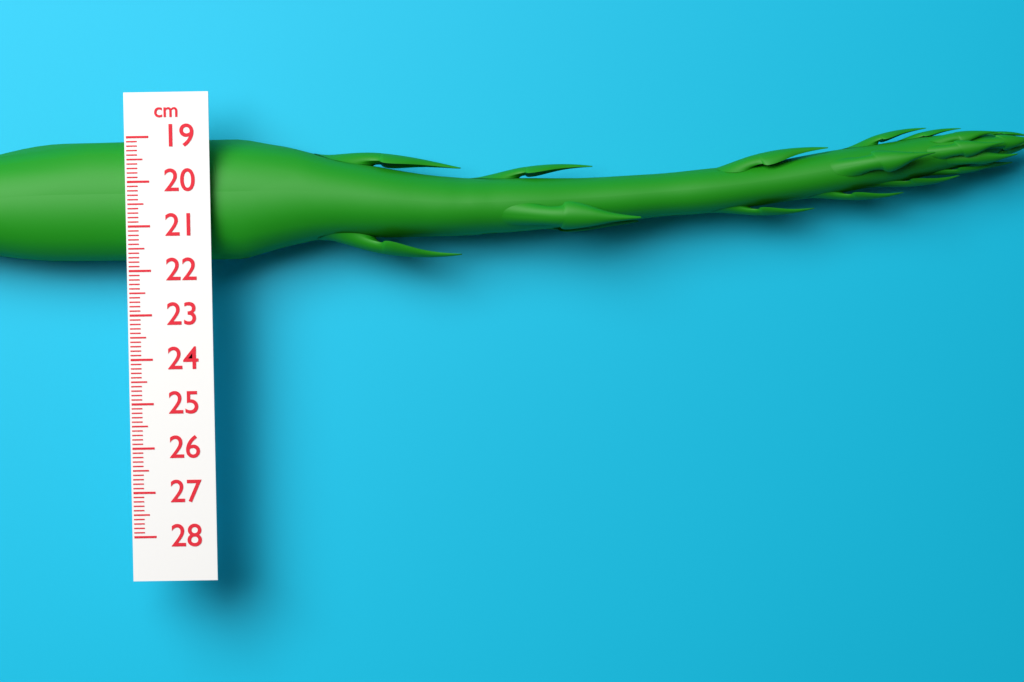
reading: 21.8 cm
